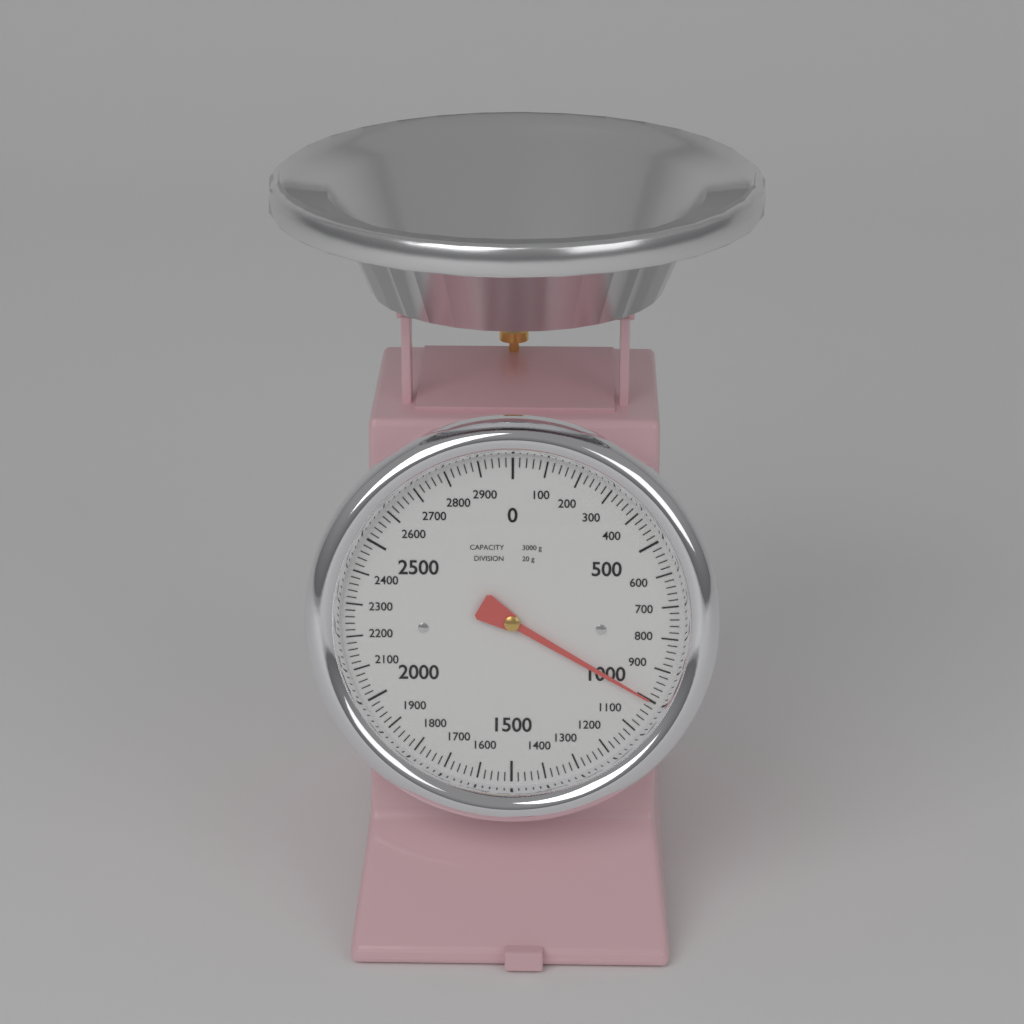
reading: 1000 g
